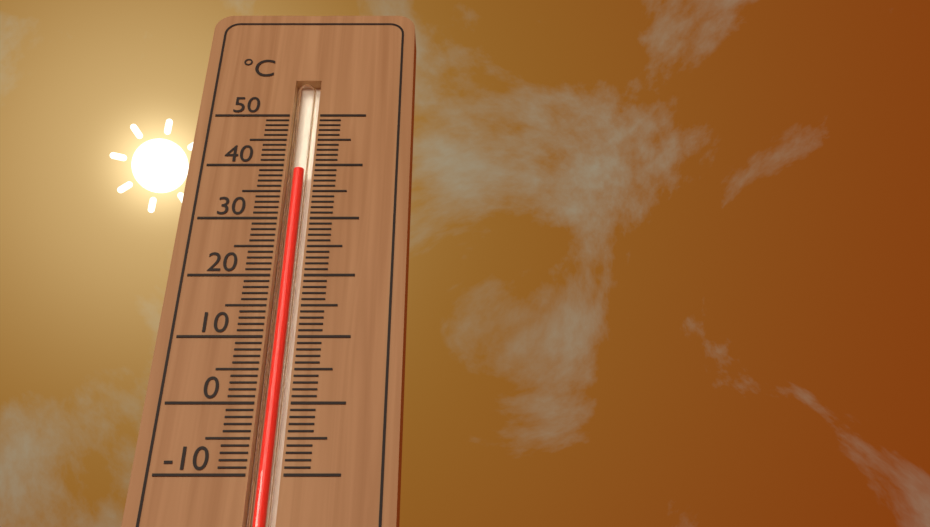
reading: 39 °C
